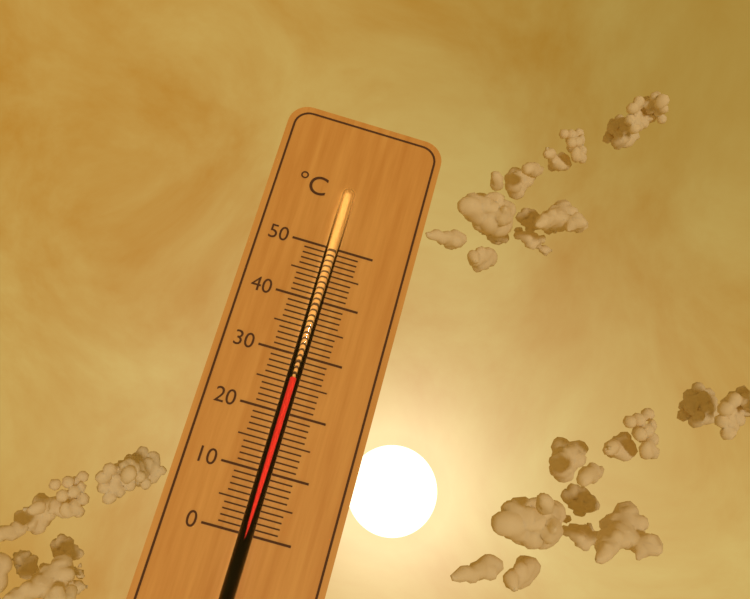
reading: 26 °C
